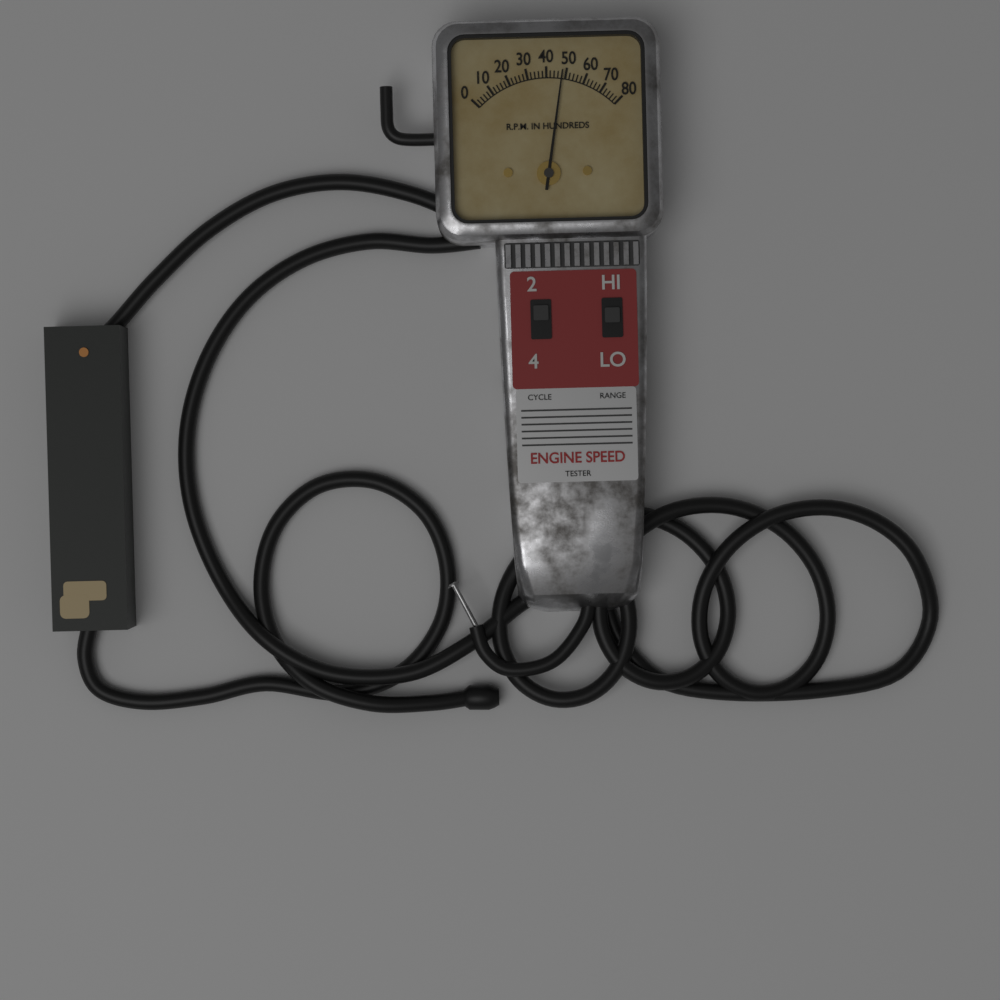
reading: 4800 RPM
